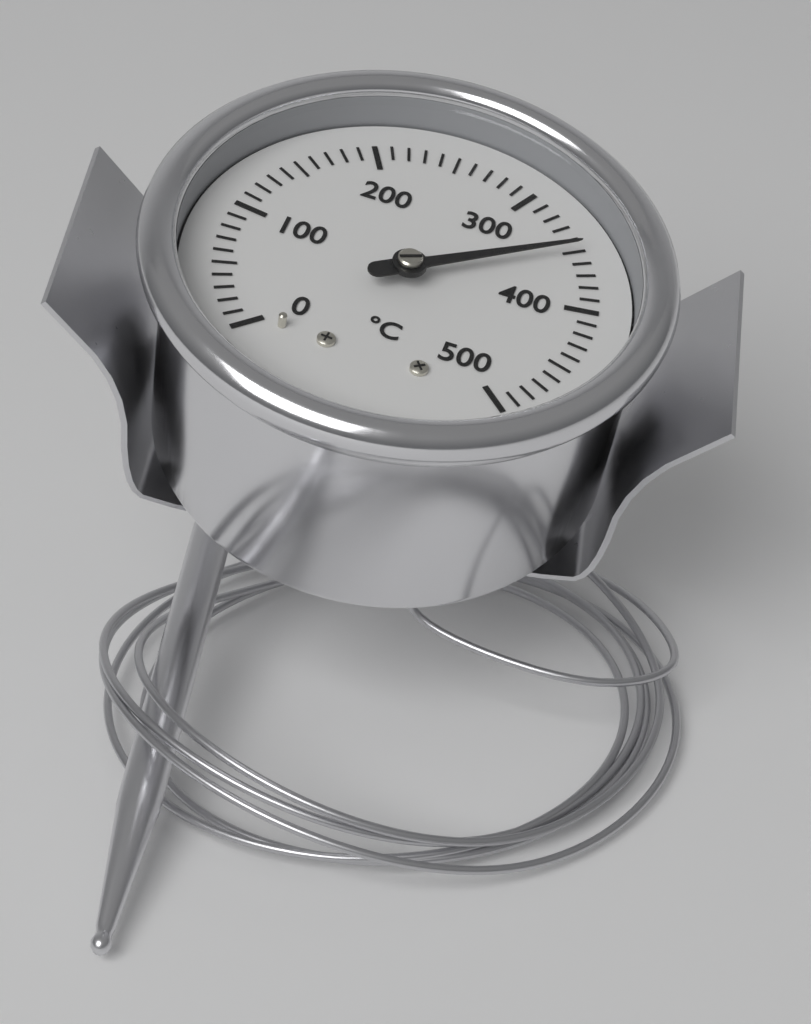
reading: 350 °C
